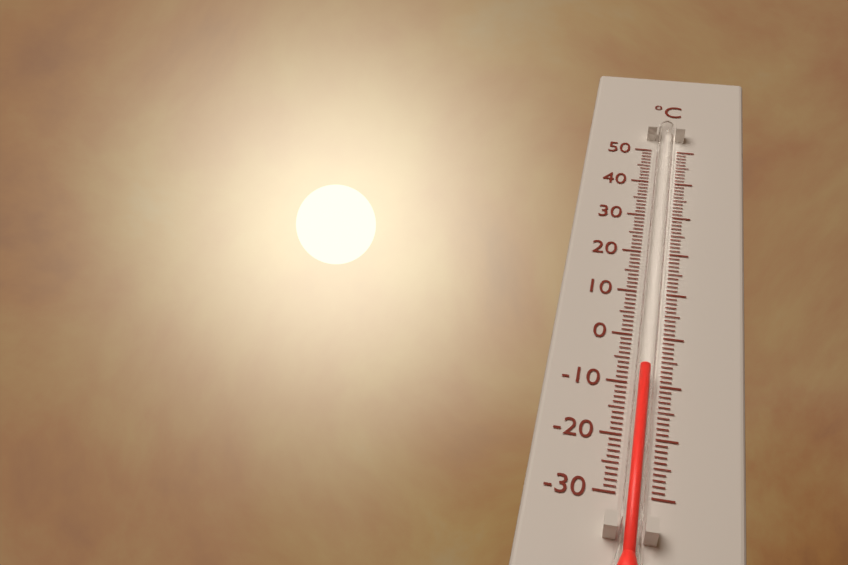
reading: -8 °C
